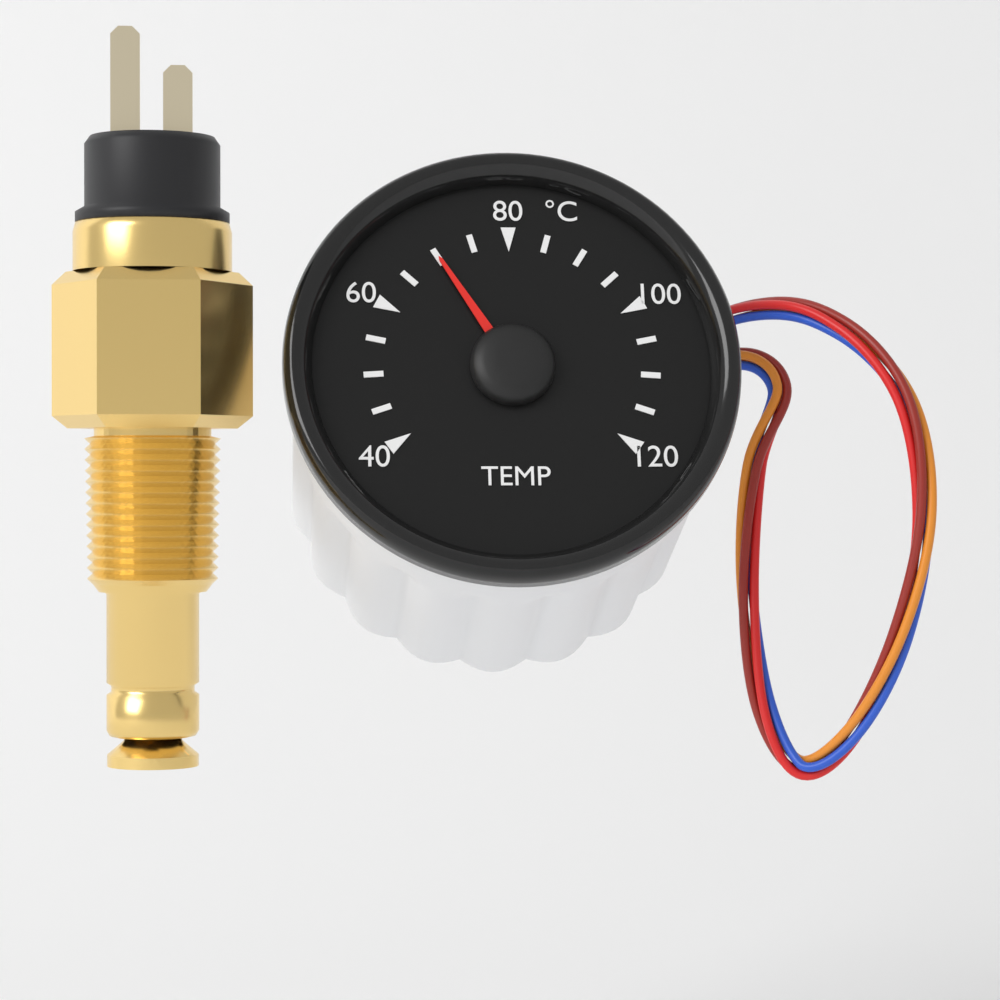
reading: 70 °C
